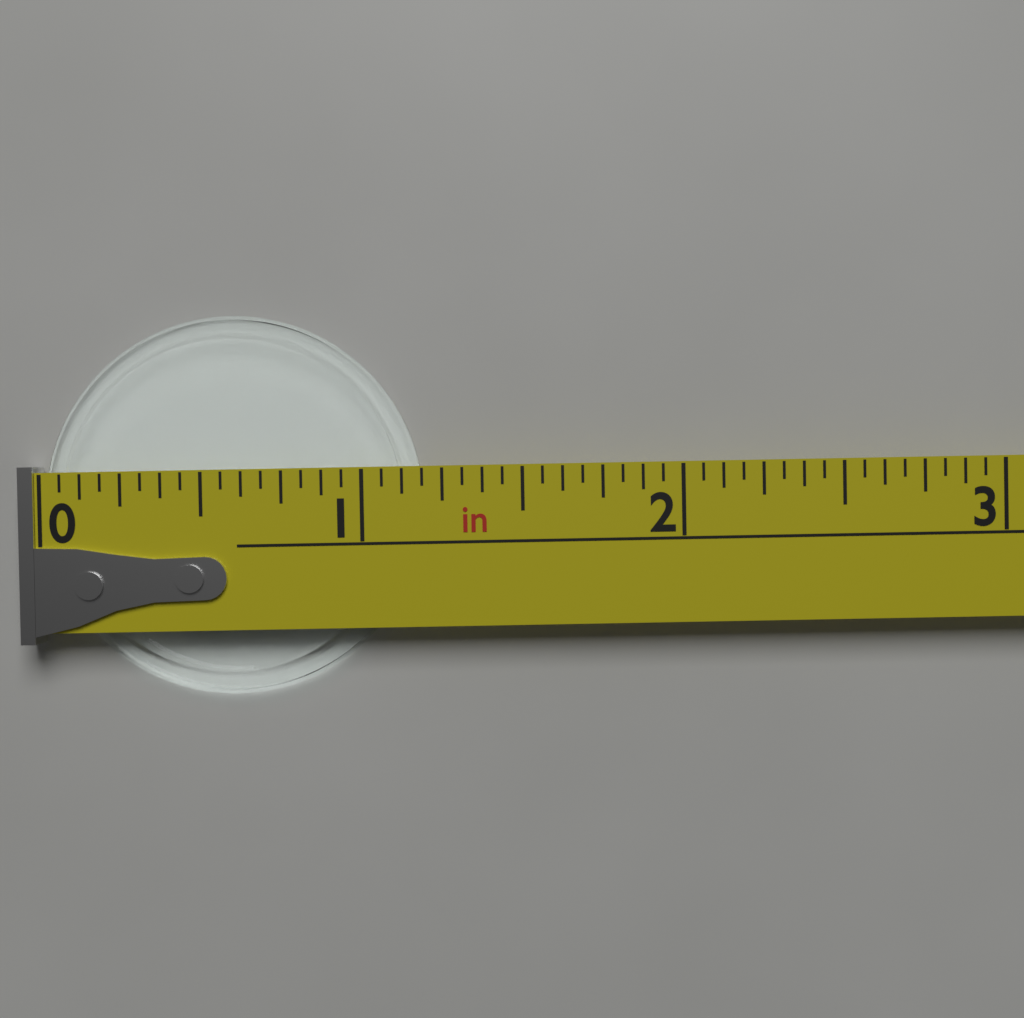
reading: 1.1875 in
